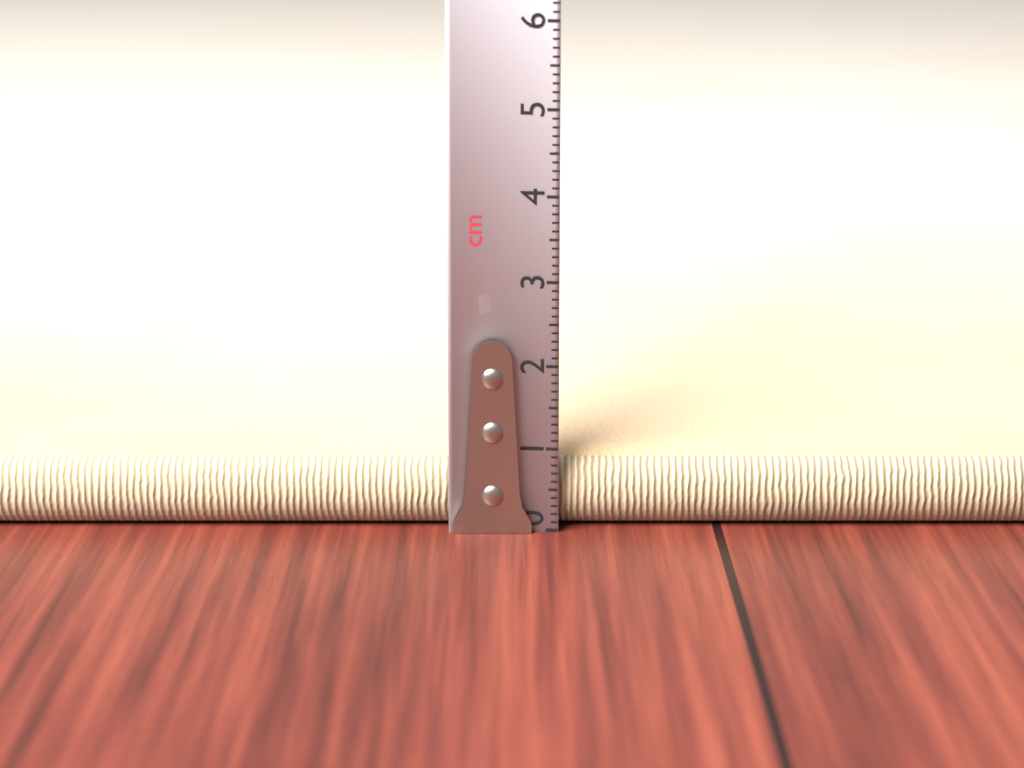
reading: 0.9 cm
